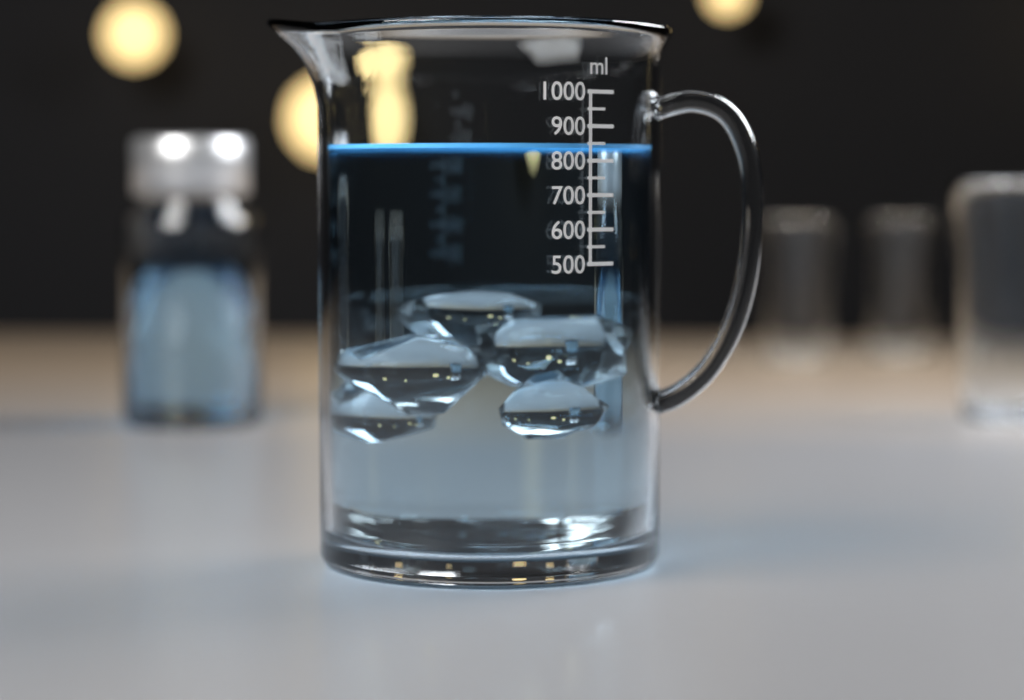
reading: 850 ml
